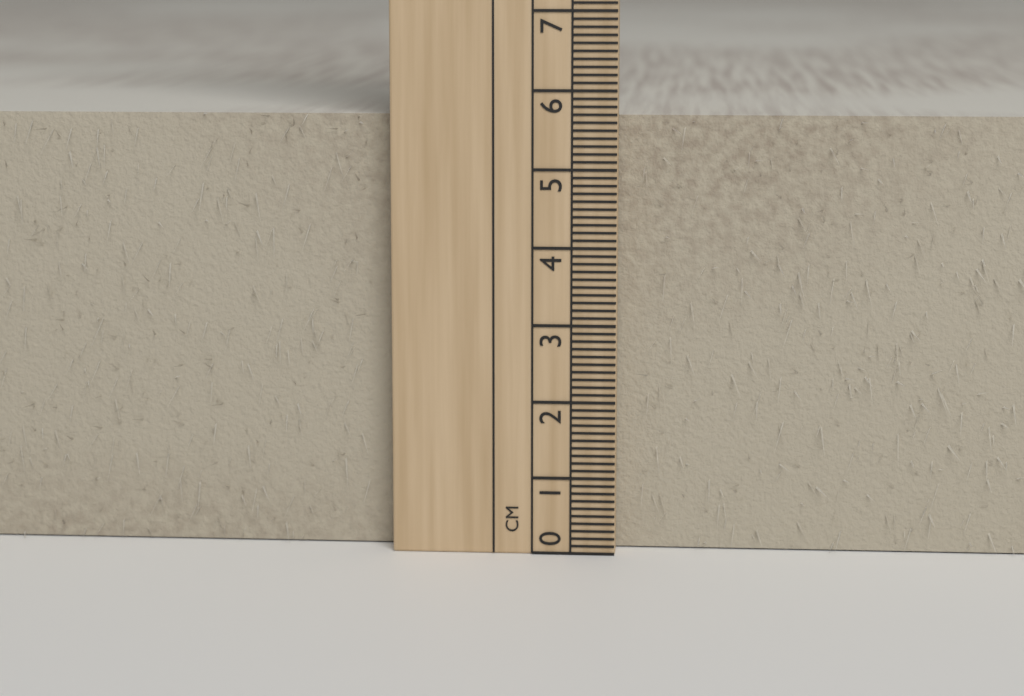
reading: 5.7 cm
